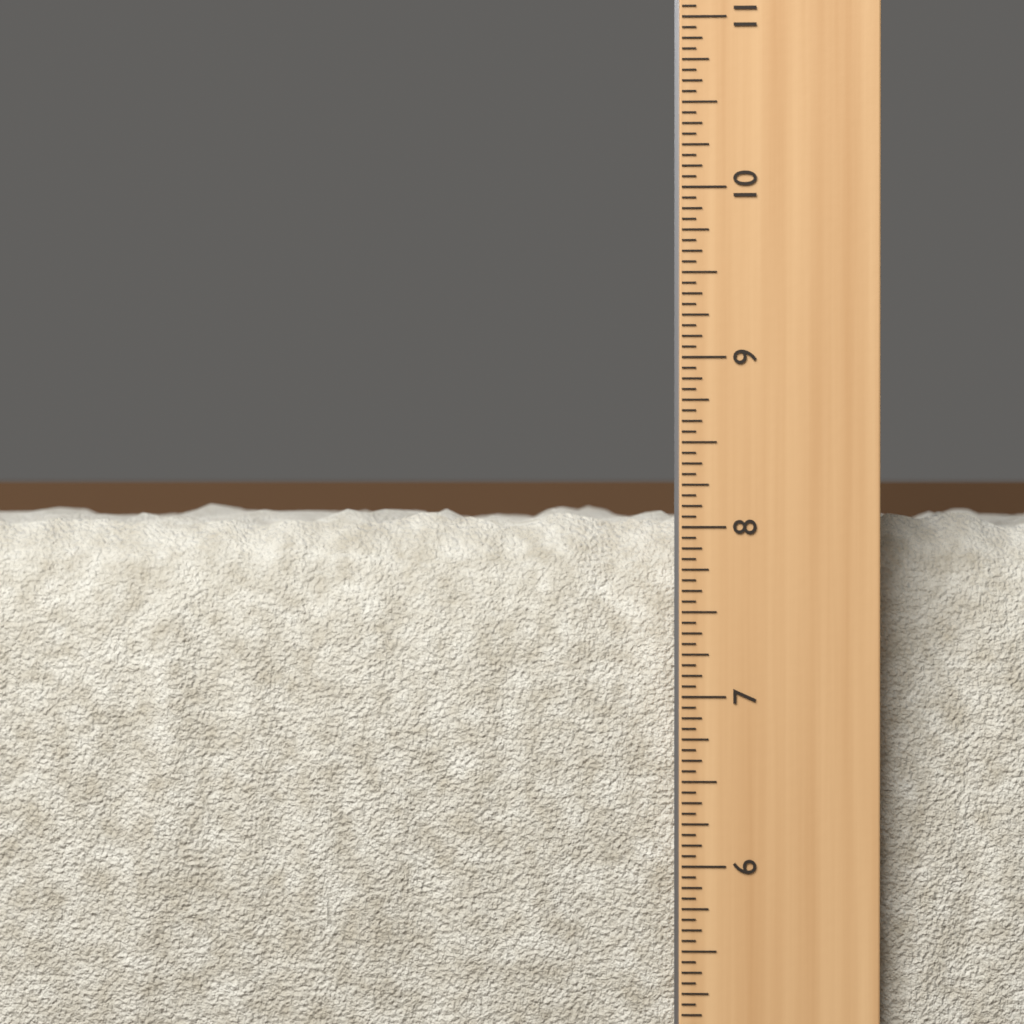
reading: 8.1250 in
